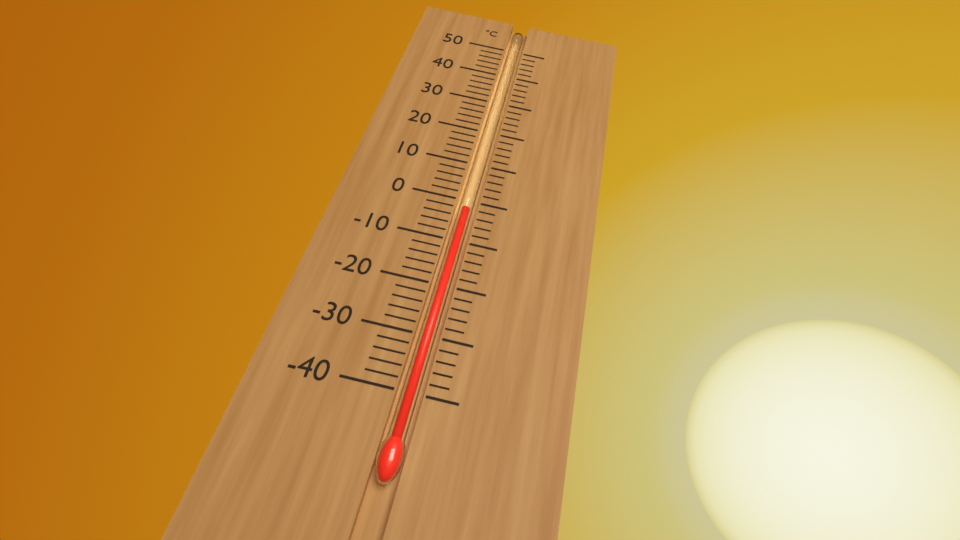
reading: -2 °C
